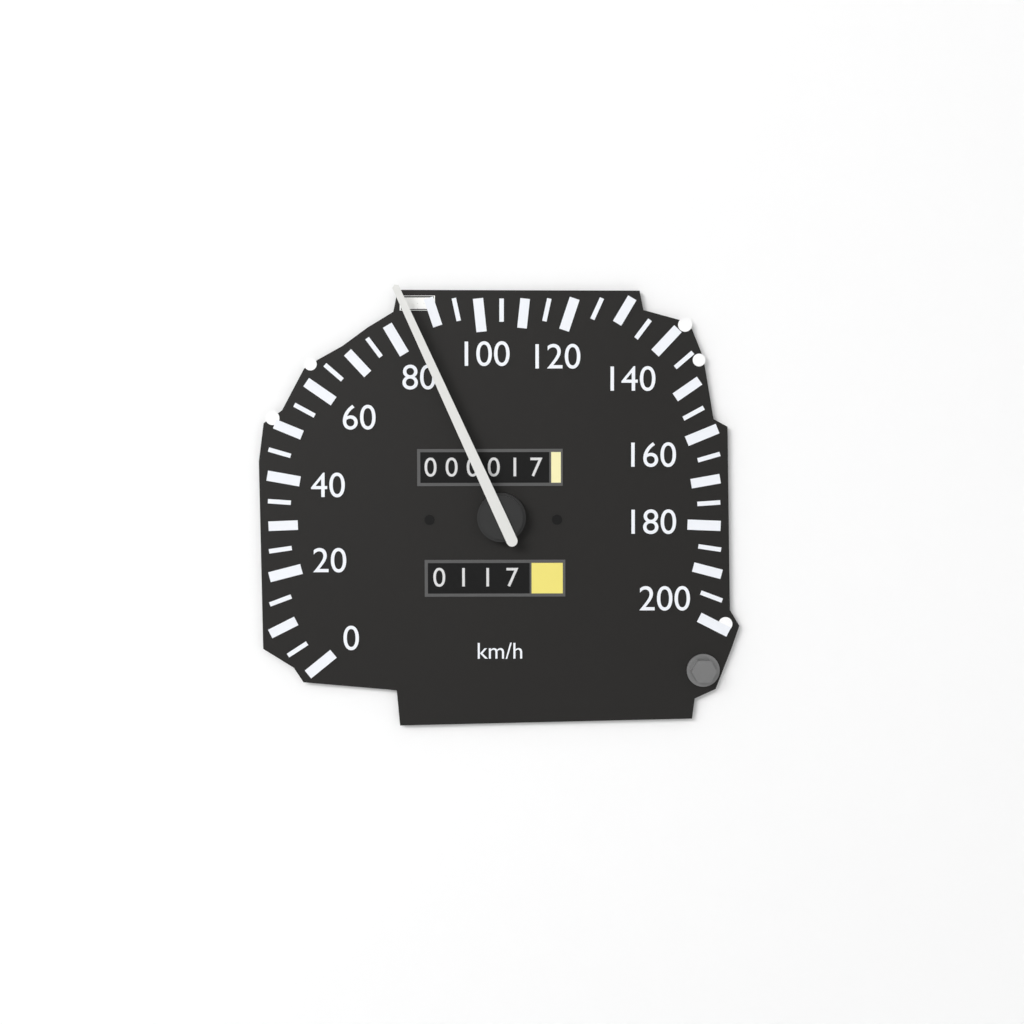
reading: 85 km/h
